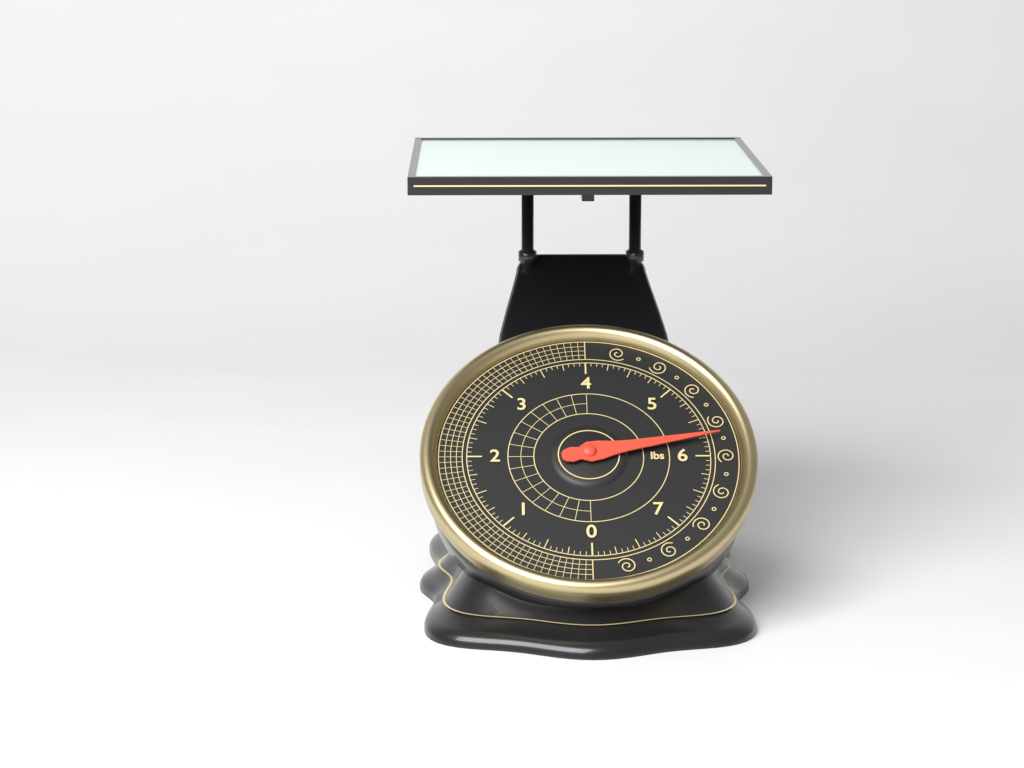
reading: 5.7500 lbs
